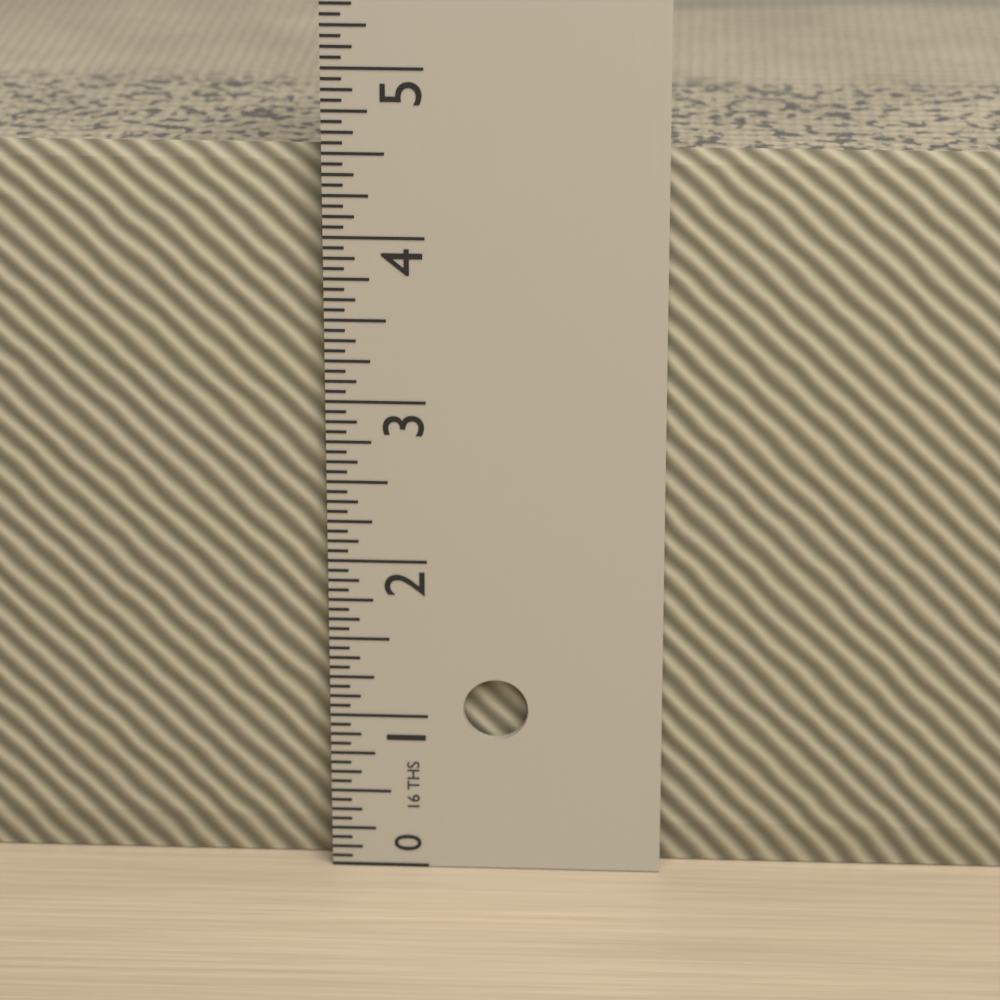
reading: 4.5000 in
